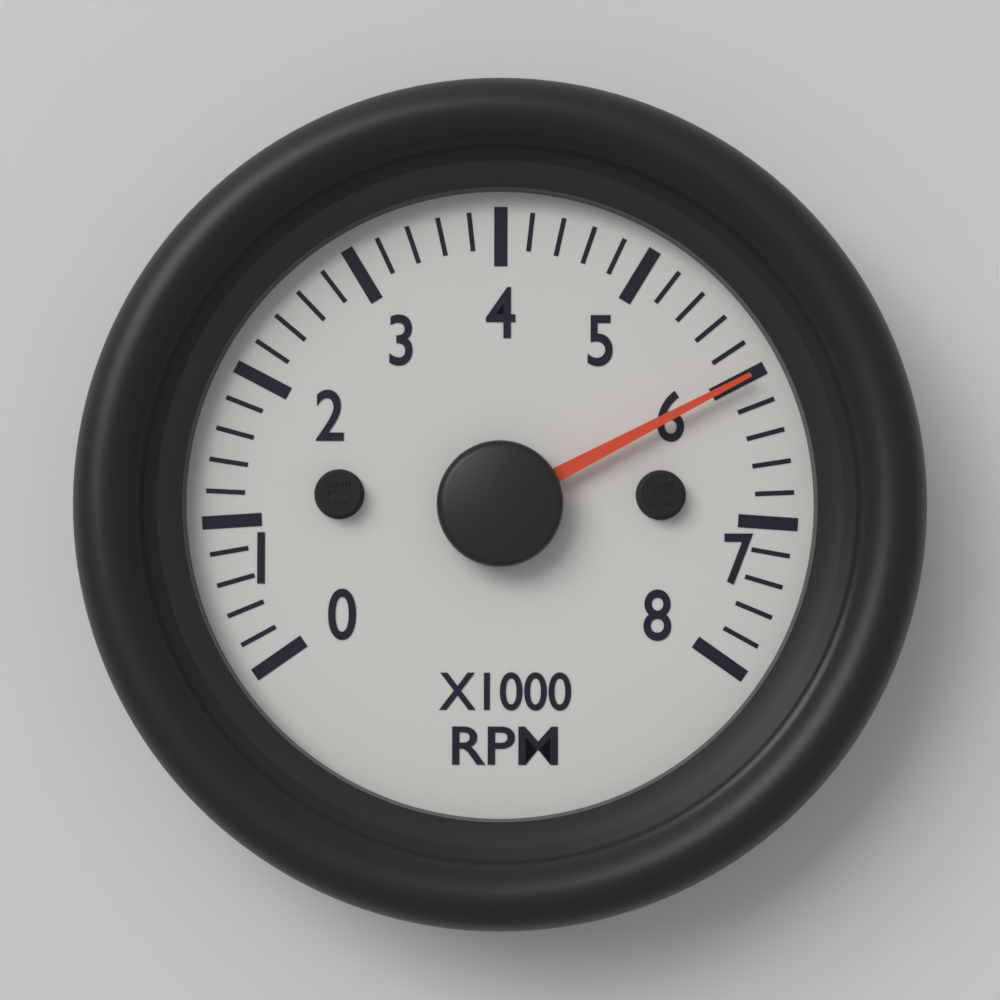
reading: 6000 RPM
